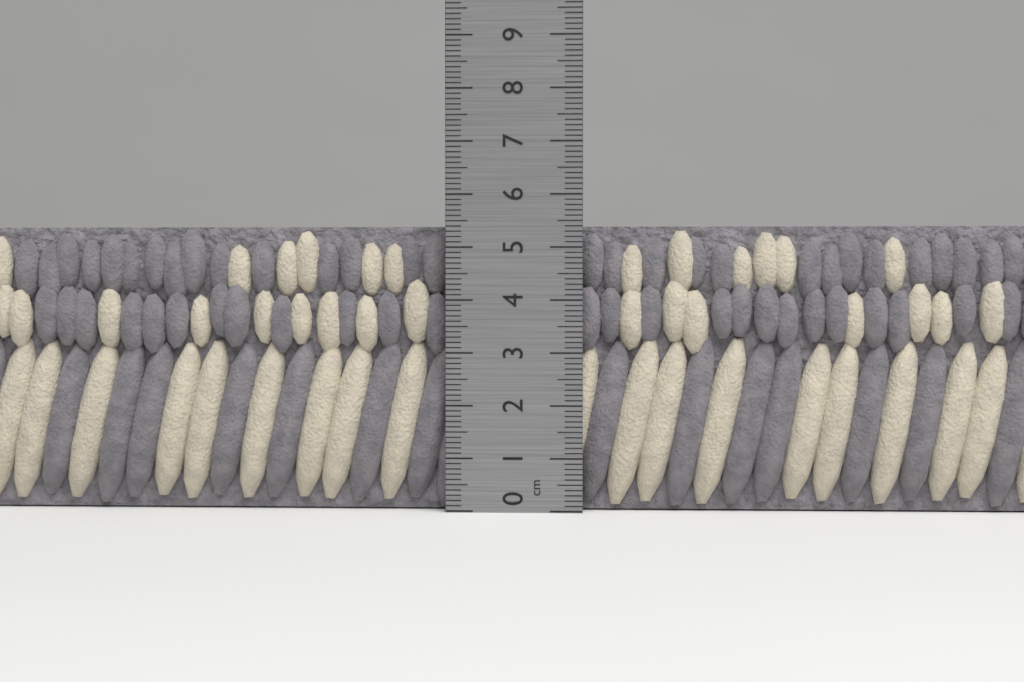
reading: 5.4 cm
